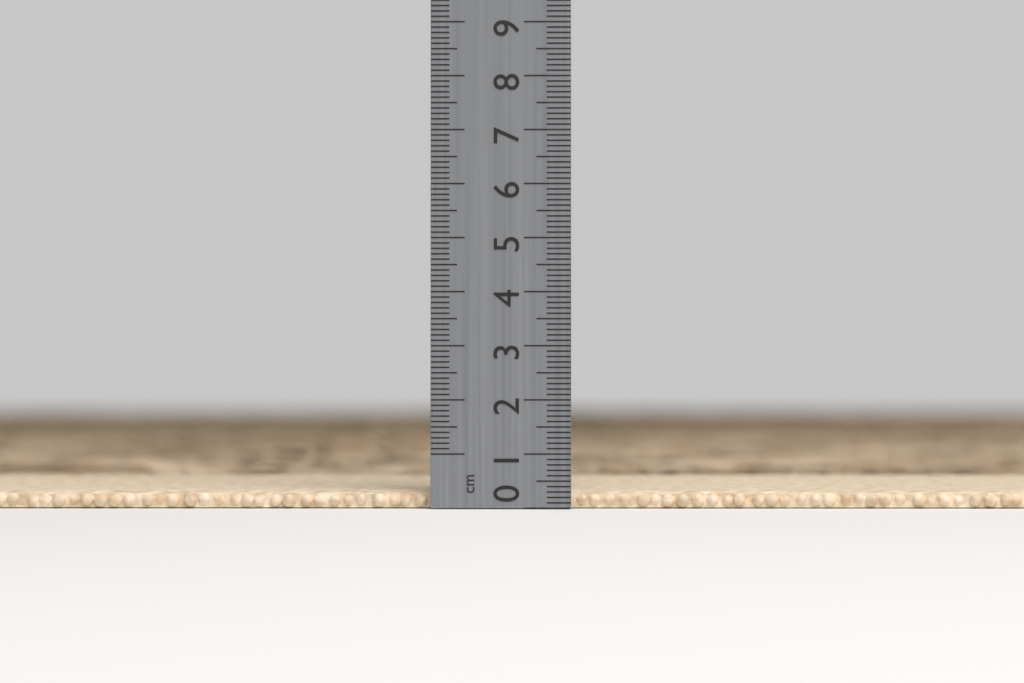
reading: 0.3 cm
